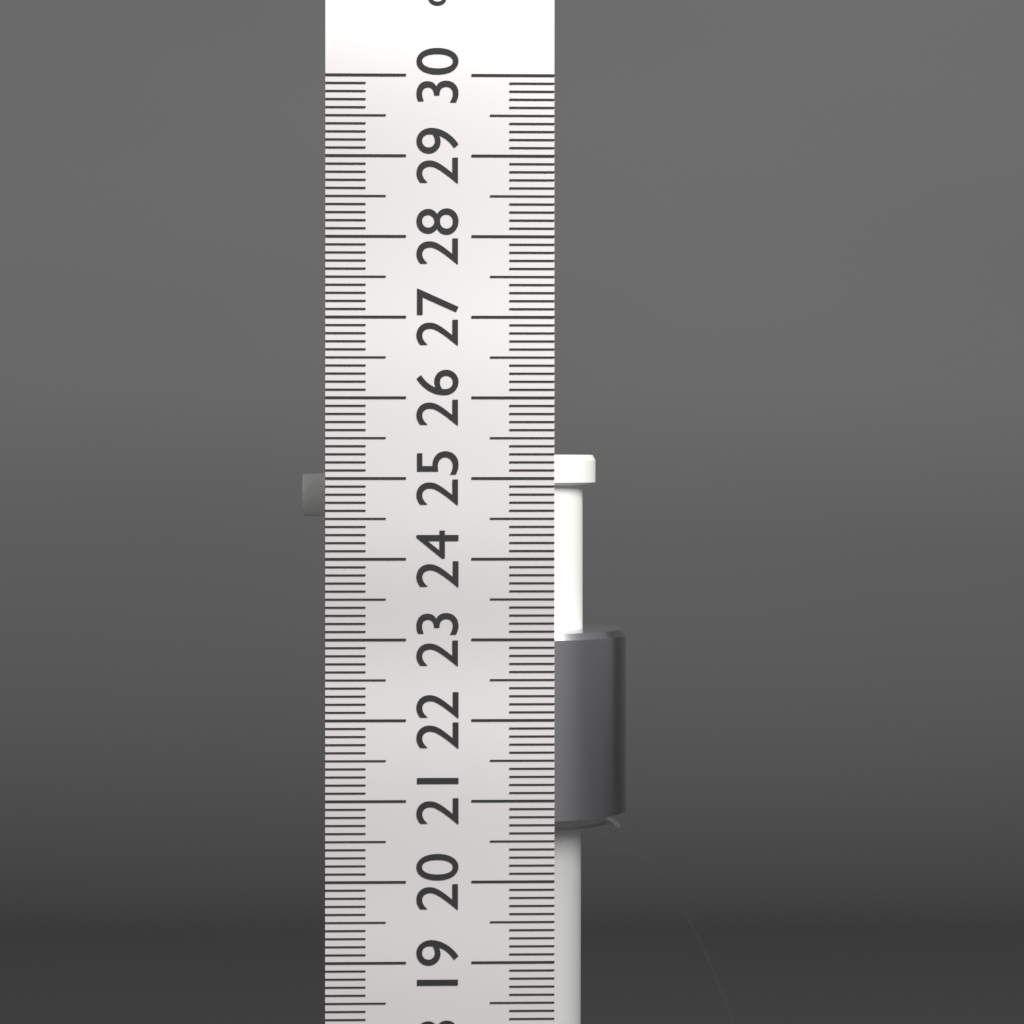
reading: 25.3 cm
